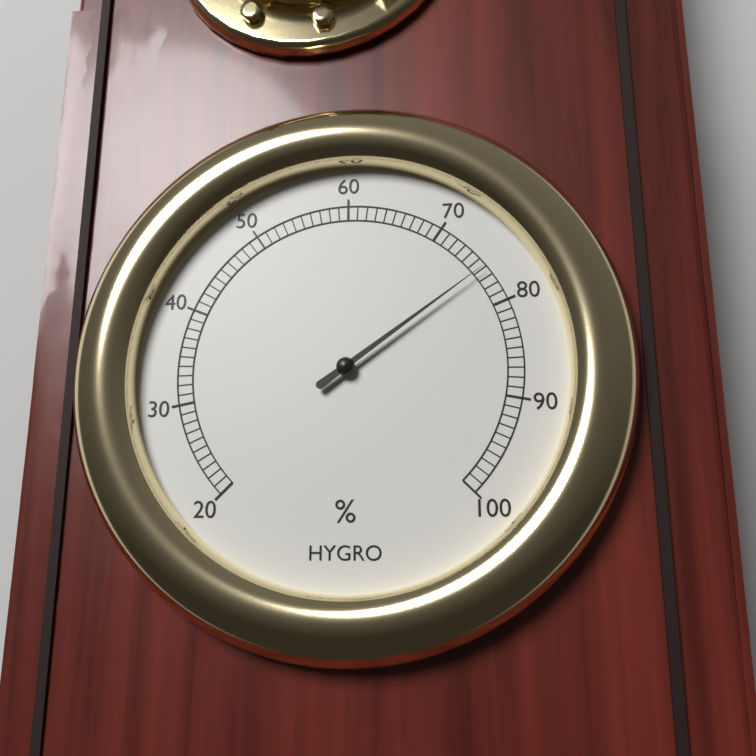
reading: 76 %
